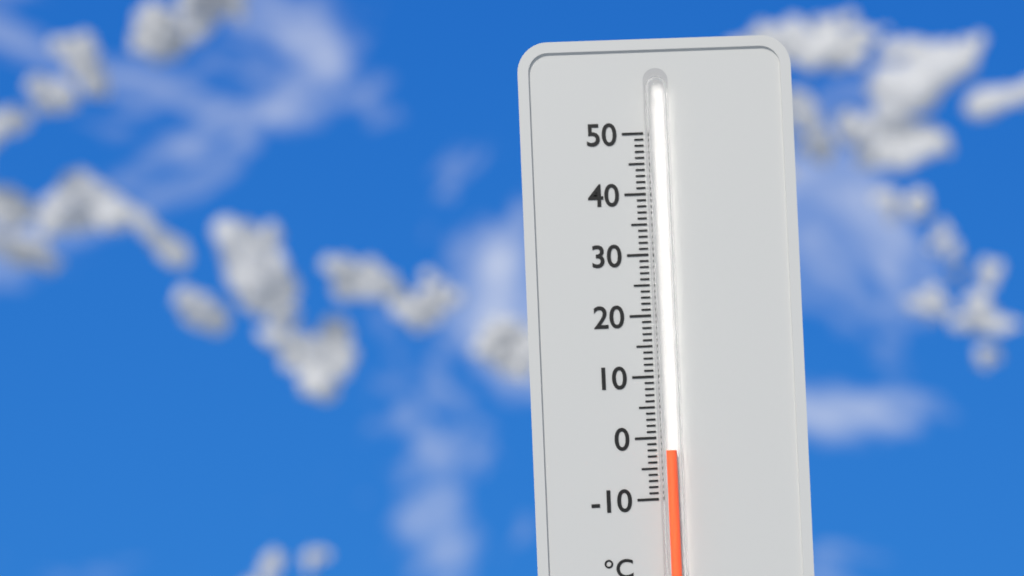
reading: -2 °C
